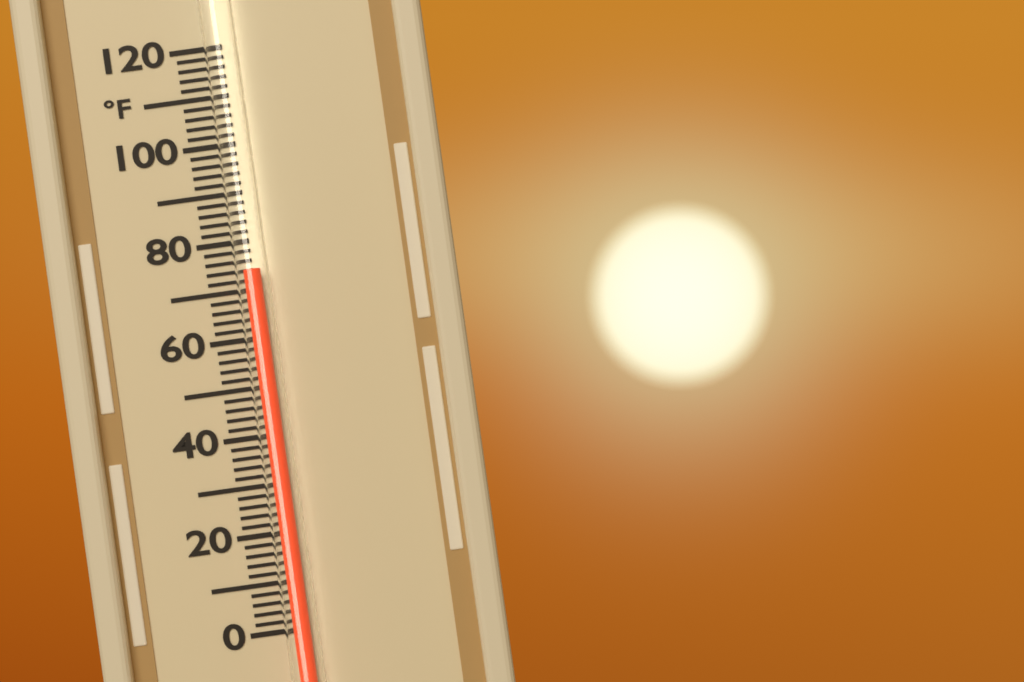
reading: 74 °F
